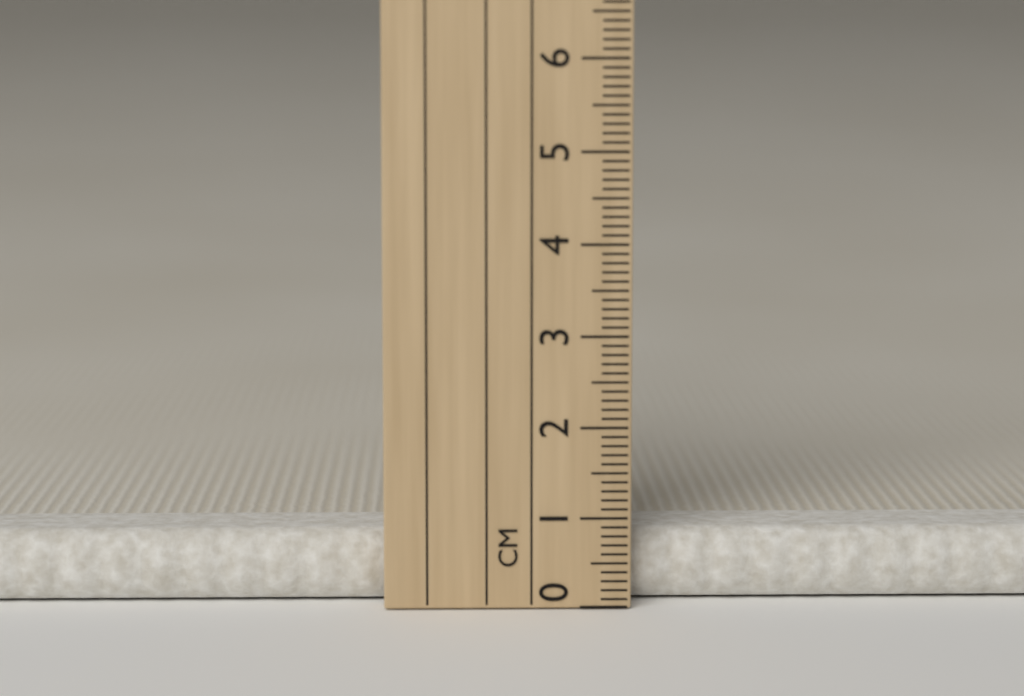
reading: 0.8 cm
